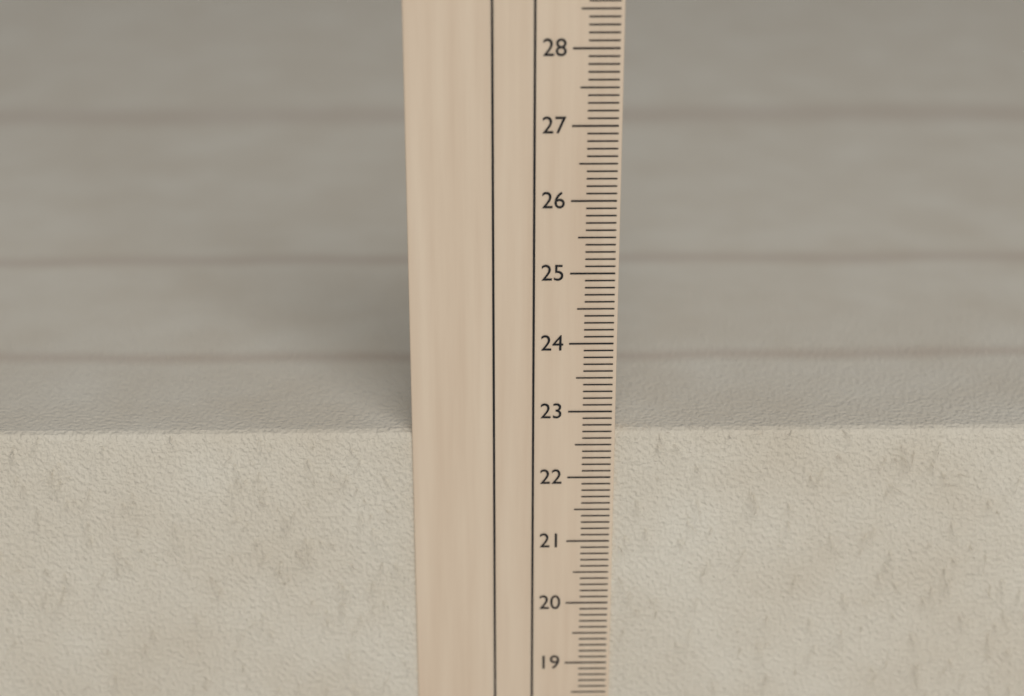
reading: 22.7 cm
